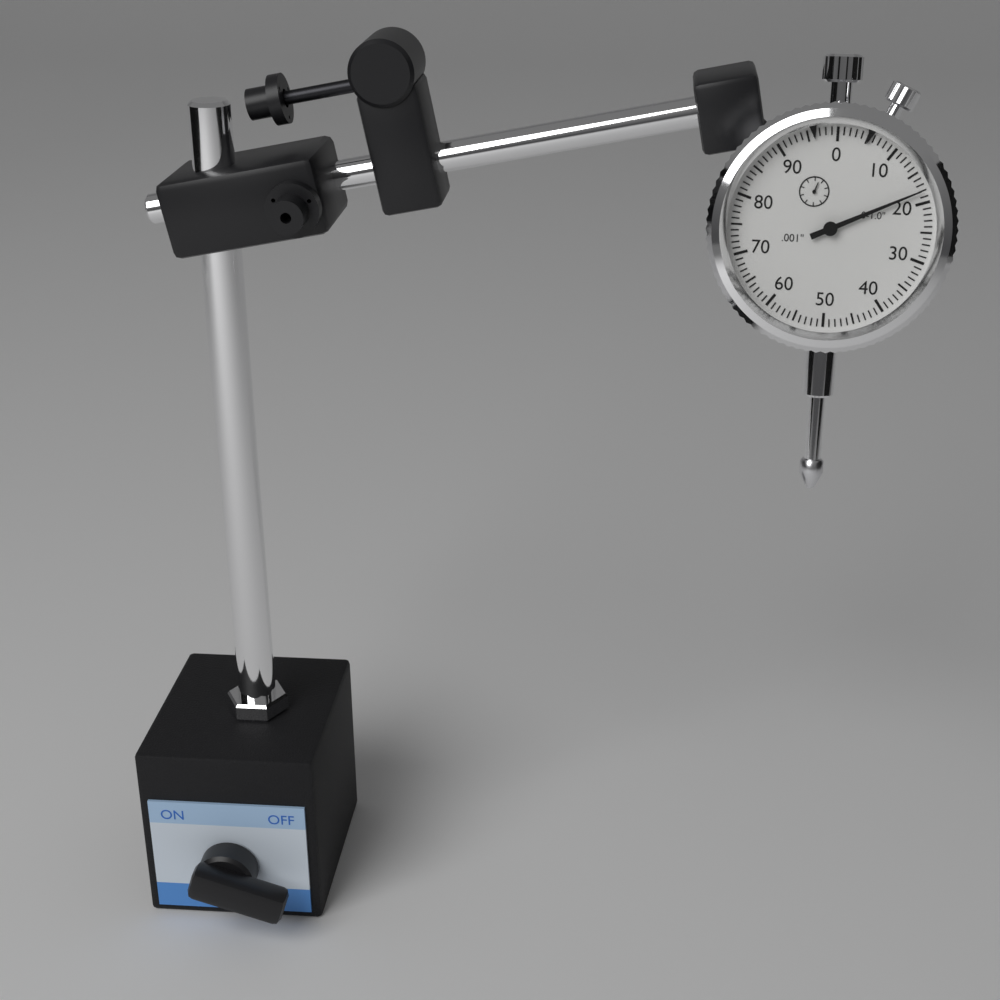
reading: 0.018 in
